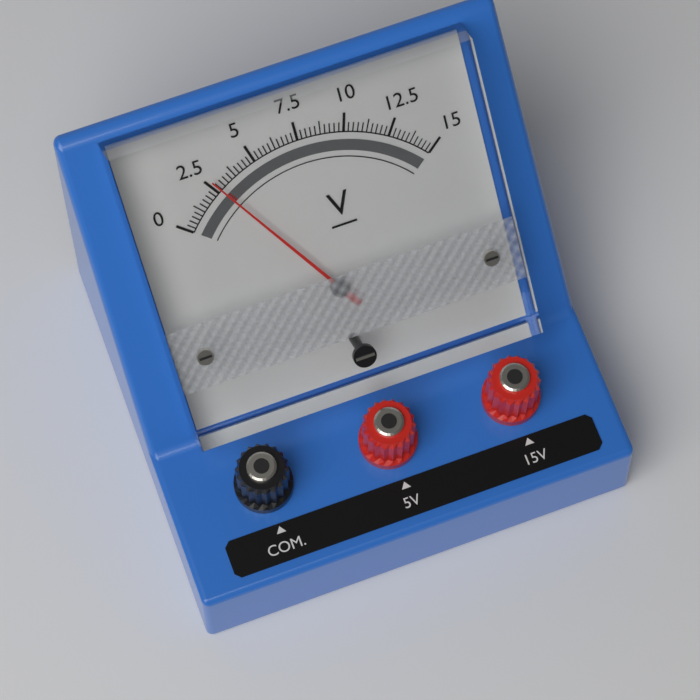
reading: 2.75 V
